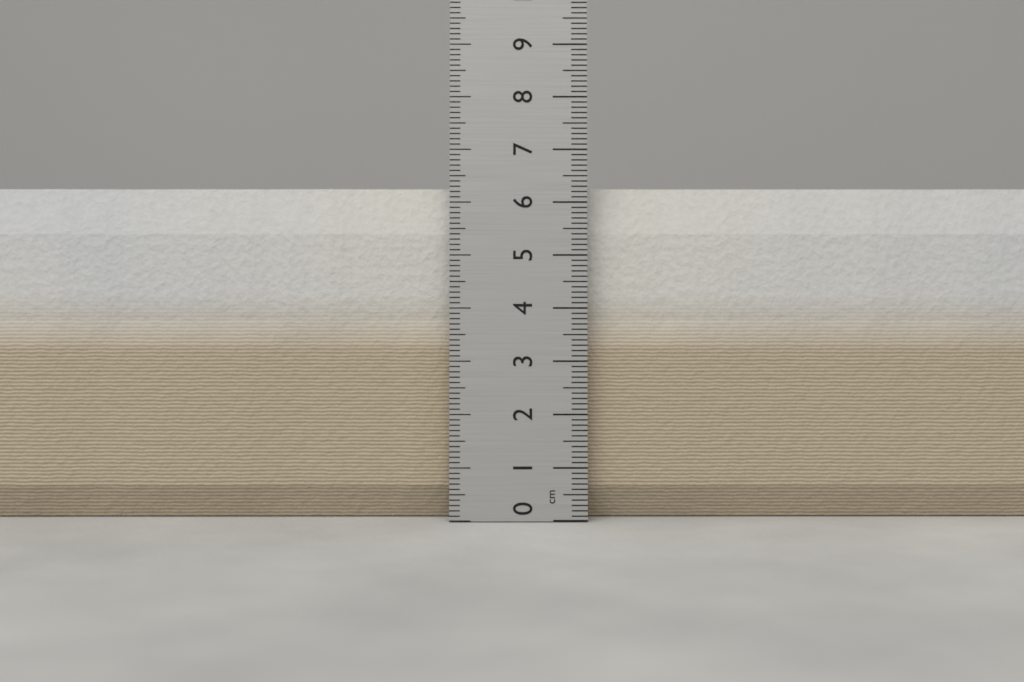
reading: 6.3 cm
